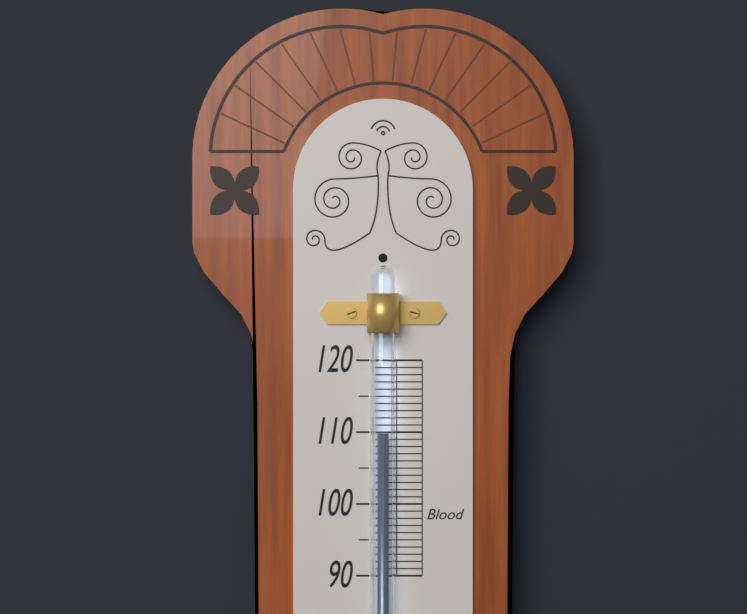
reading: 110 (no unit)
